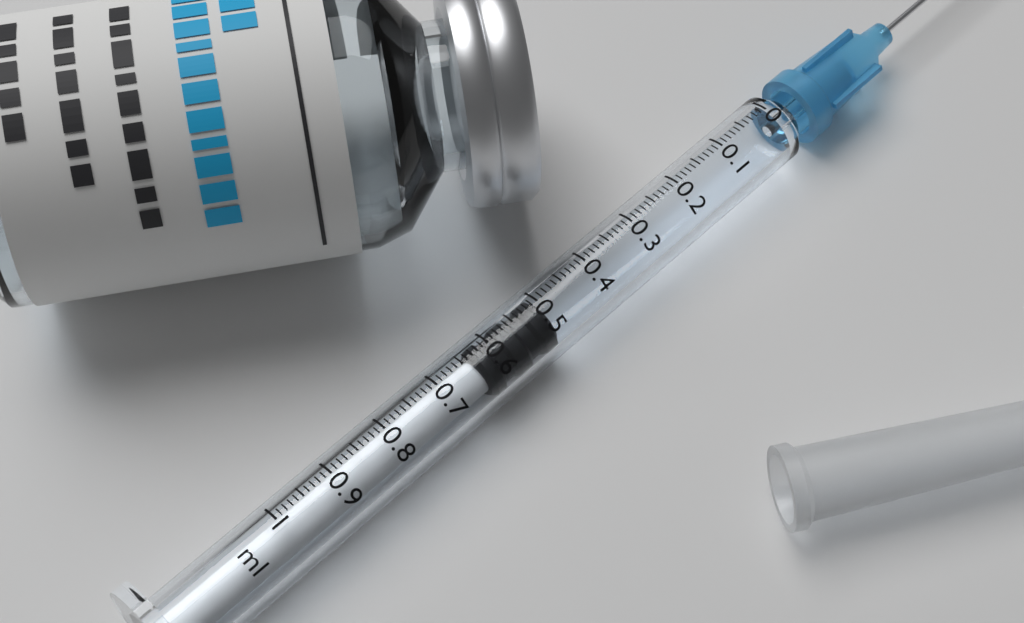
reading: 0.50 ml
